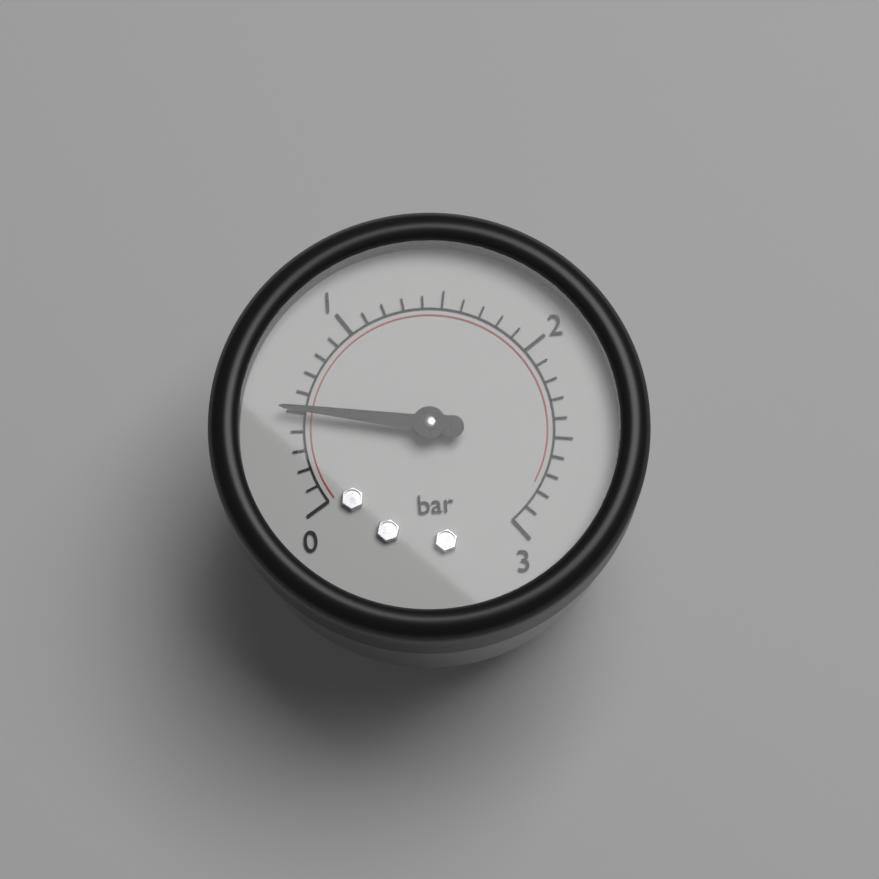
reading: 0.5 bar
